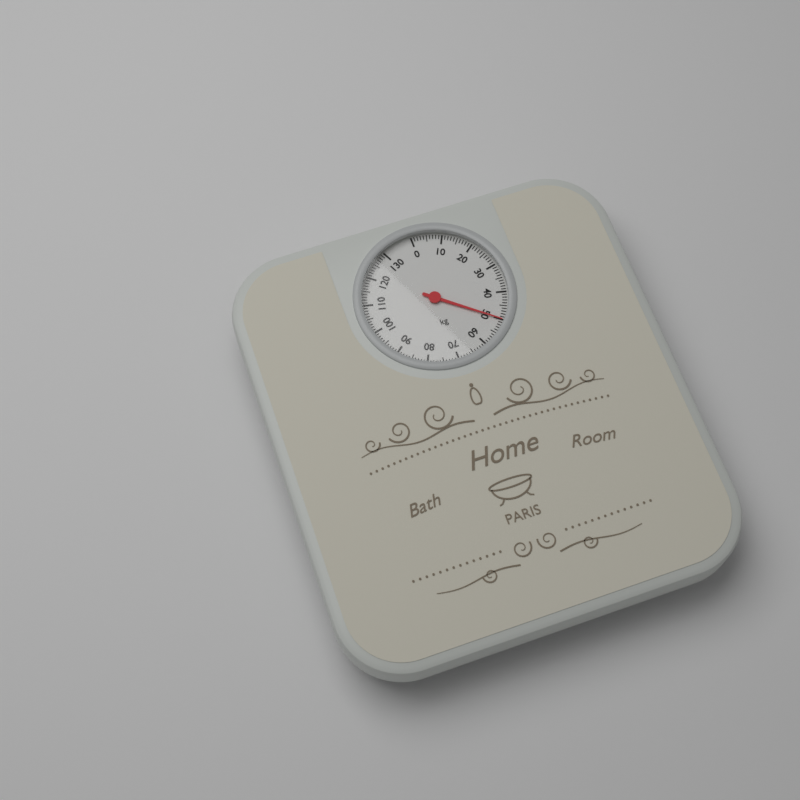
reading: 50 kg
